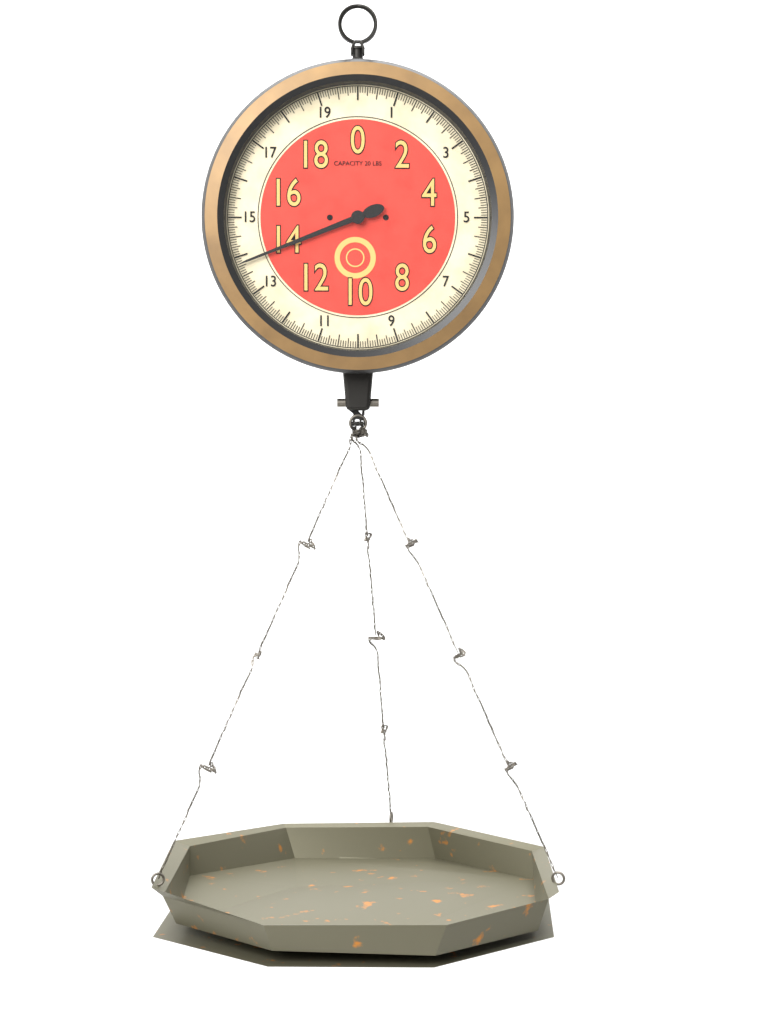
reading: 13.8125 lbs
